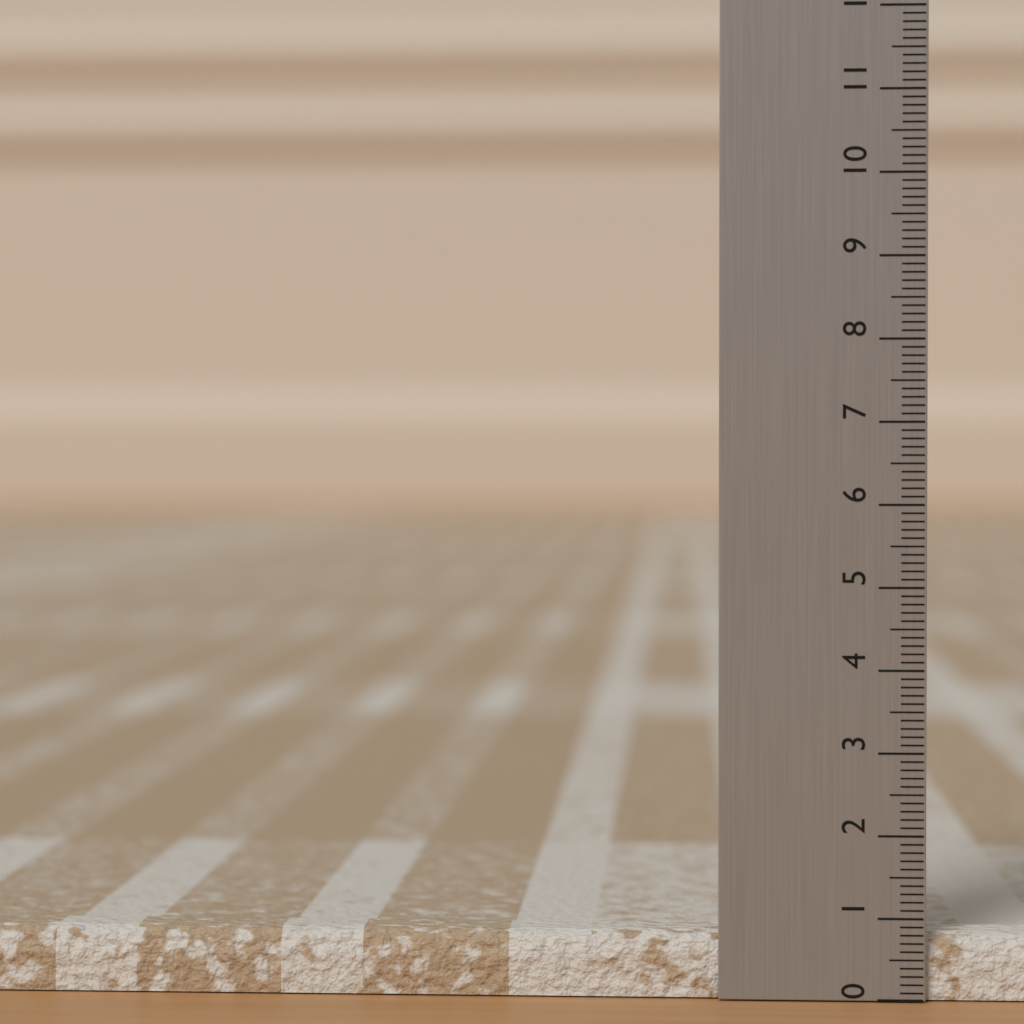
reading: 0.8 (no unit)
